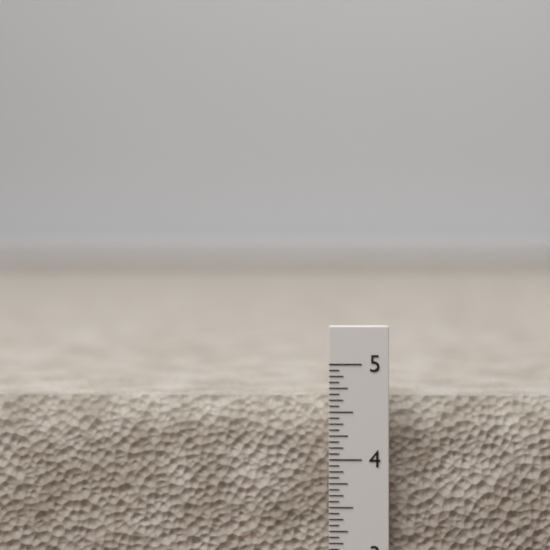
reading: 4.6250 in
